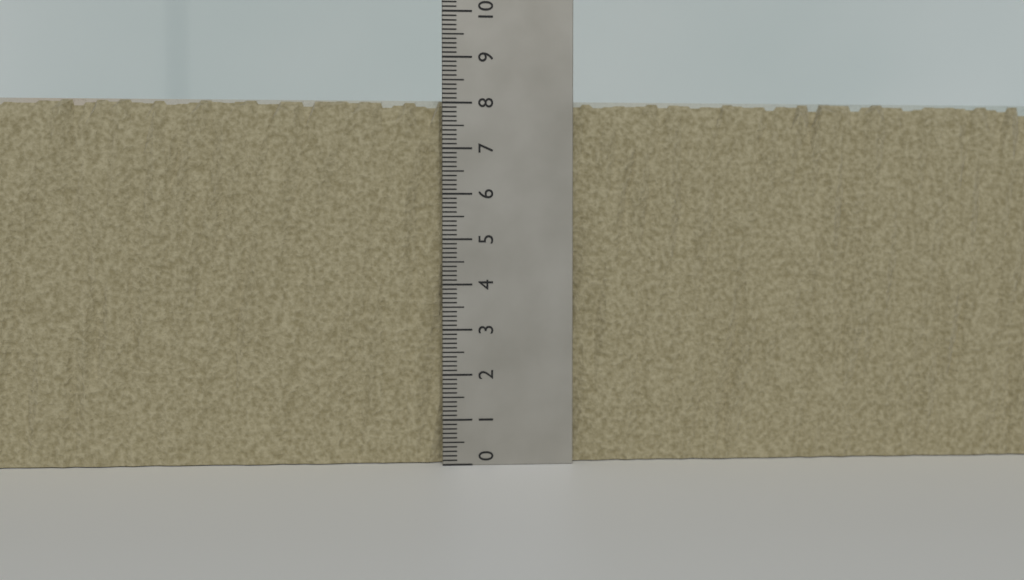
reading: 8.1 (no unit)
